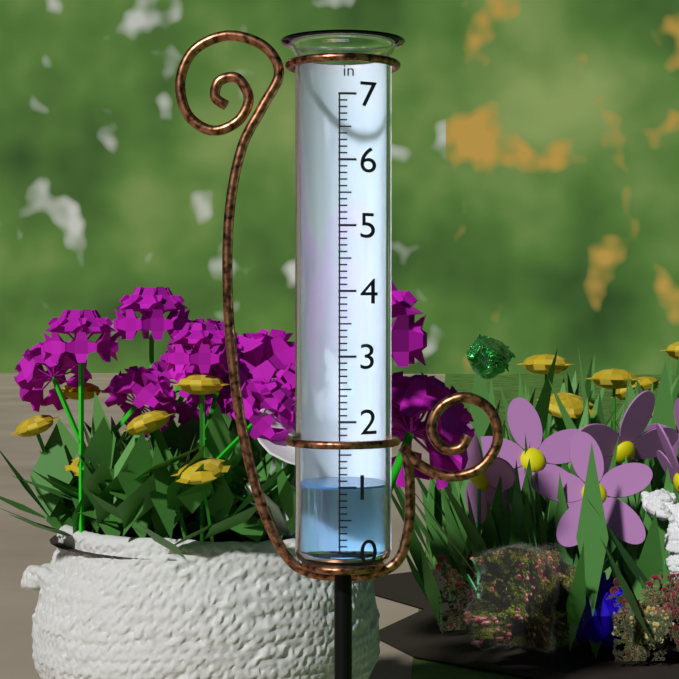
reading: 1.0 in
